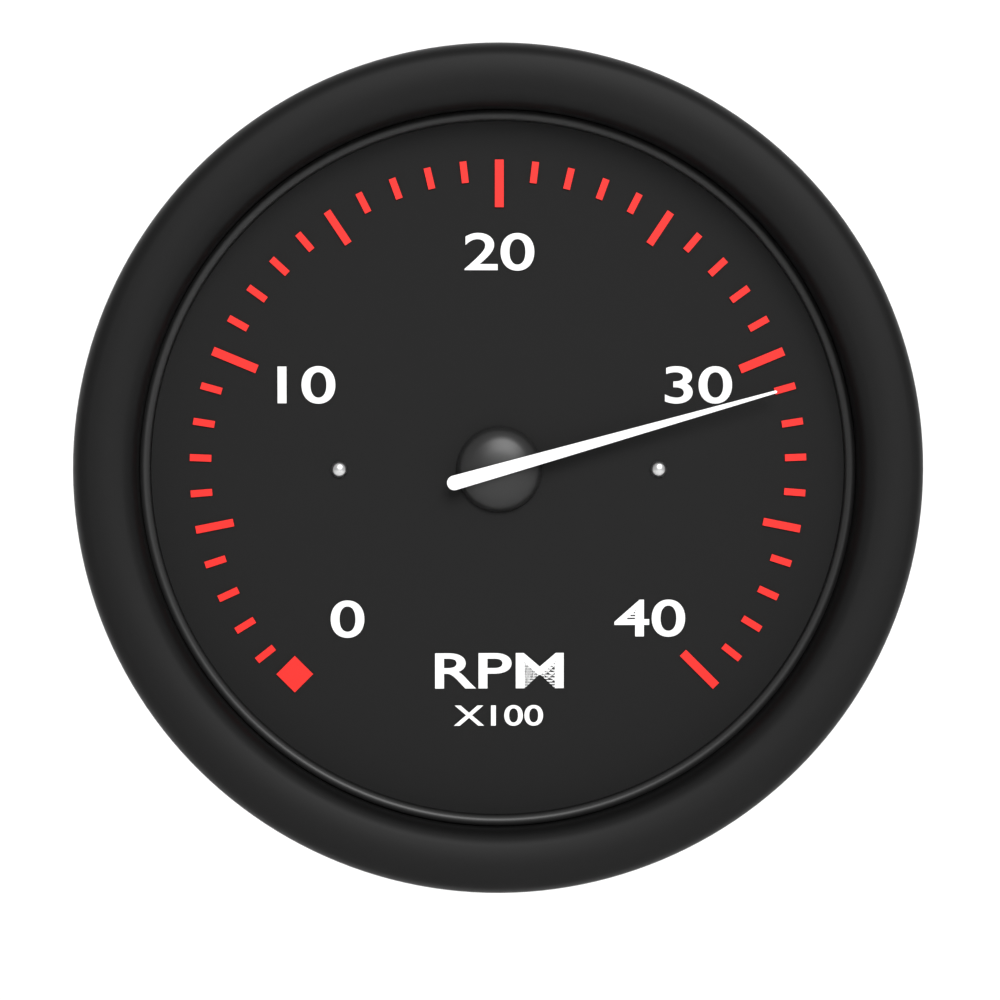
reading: 31 RPM x100
